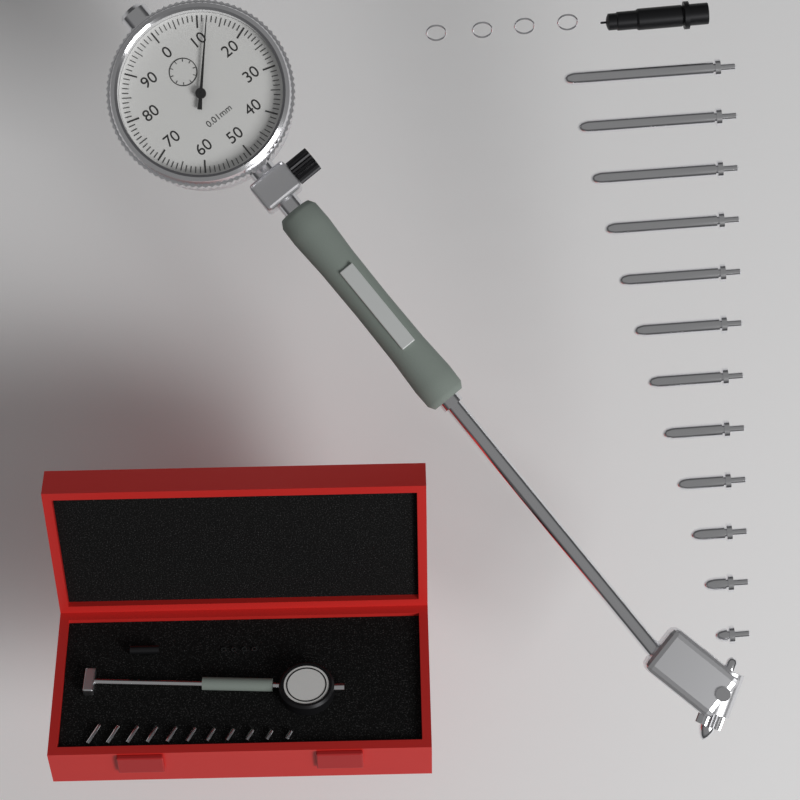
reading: 0.12 mm
